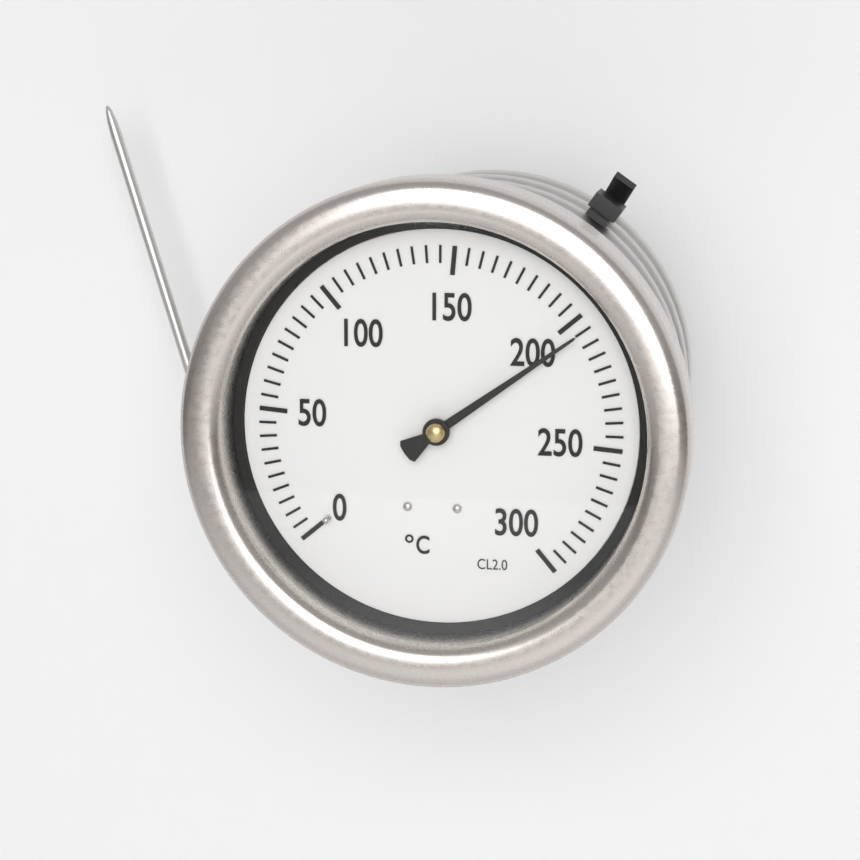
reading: 205 °C
